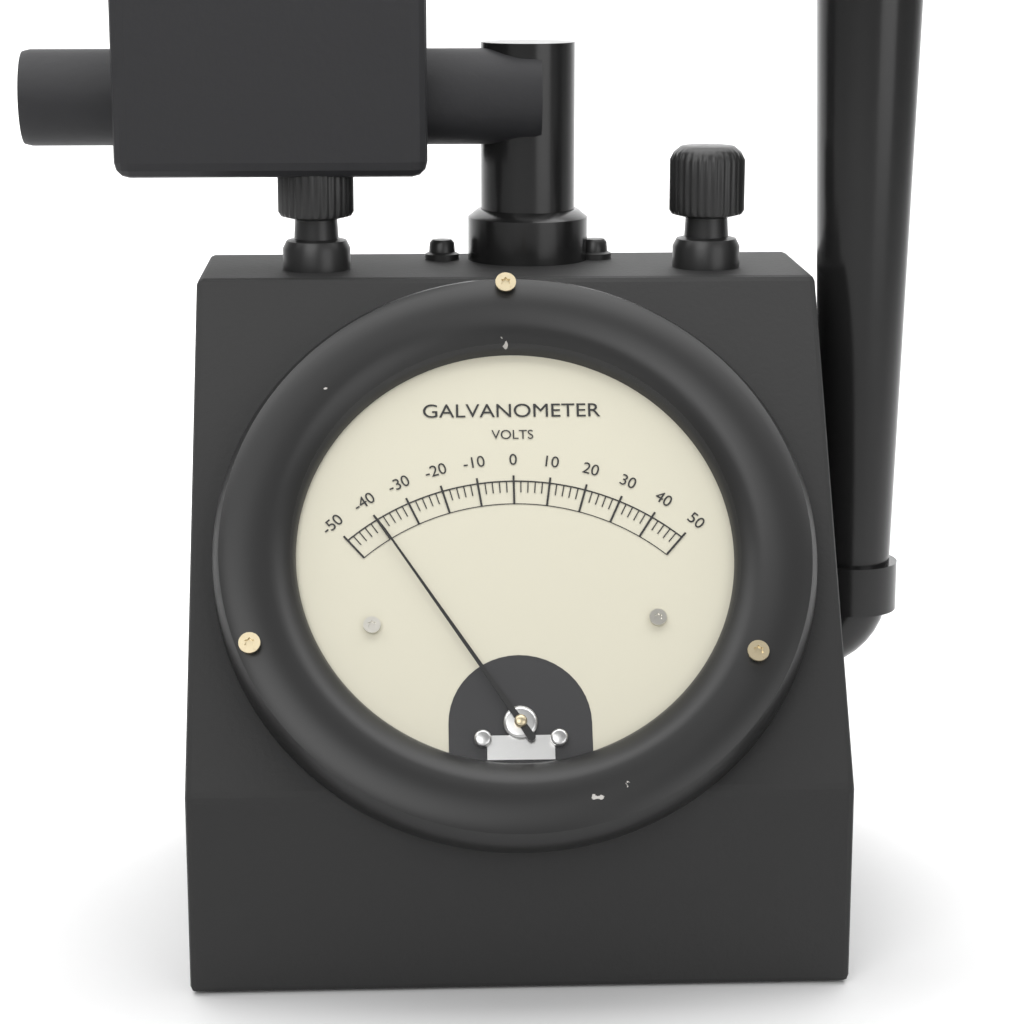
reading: -40 V
